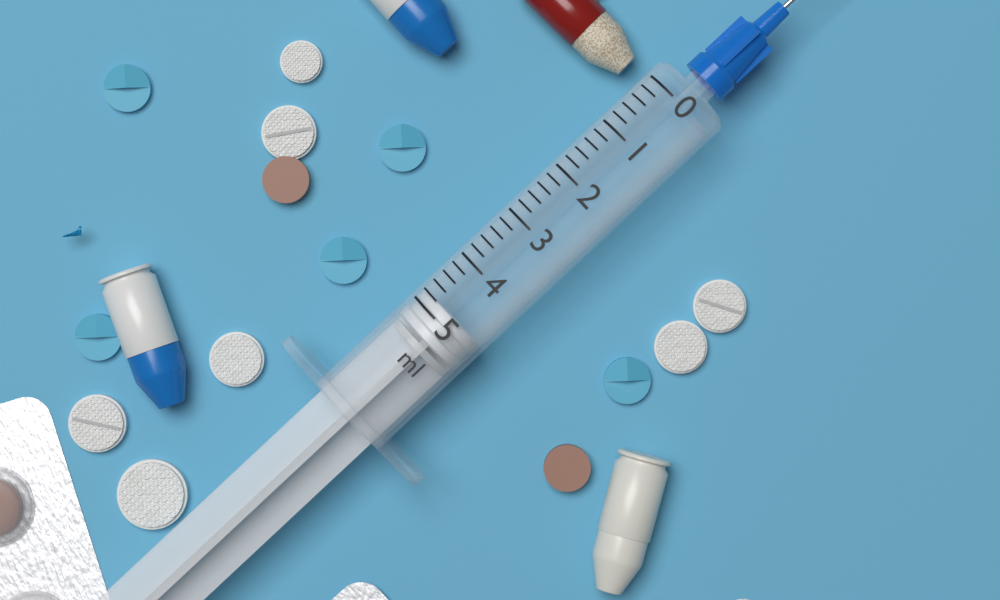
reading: 4.8 ml
